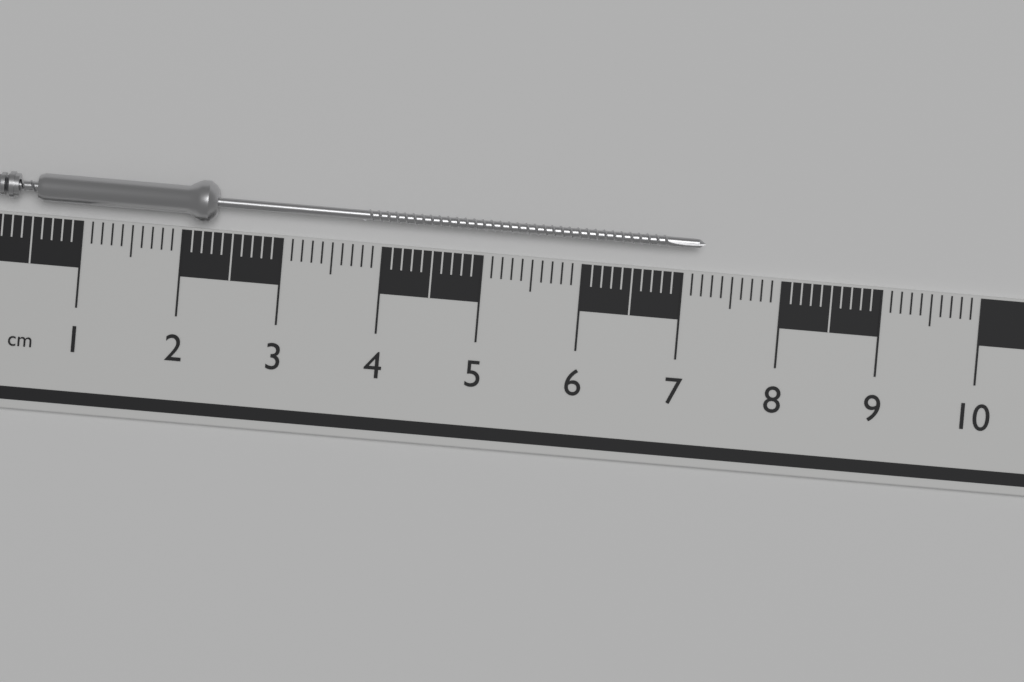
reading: 7.2 cm
